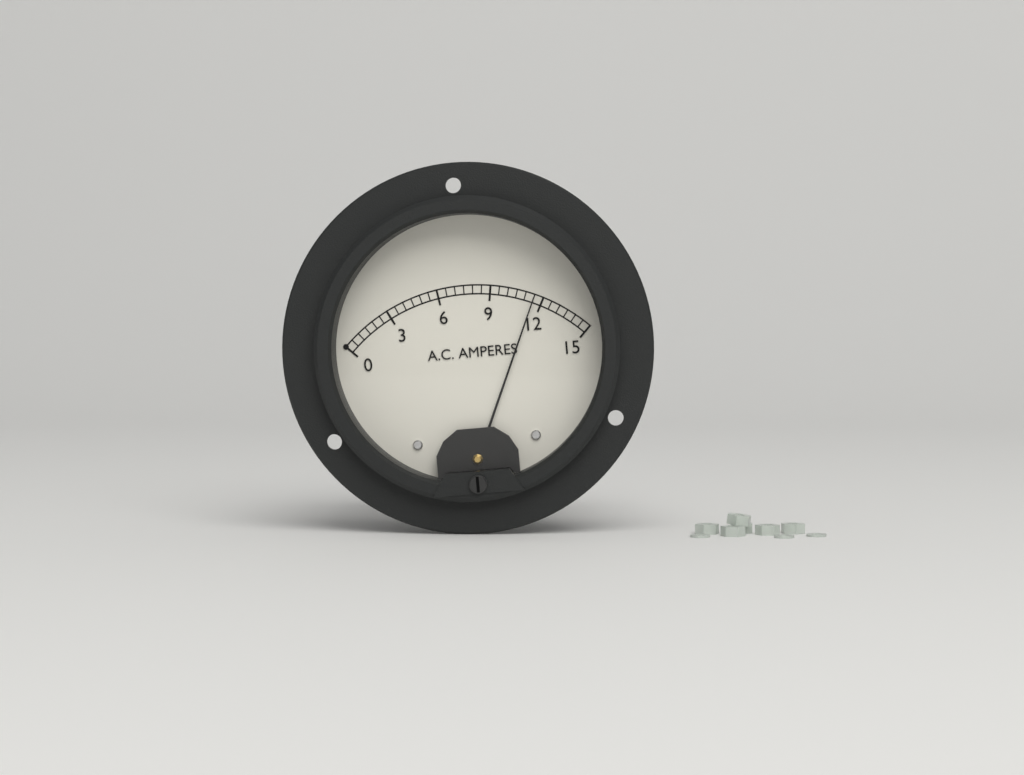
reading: 11.5 A
